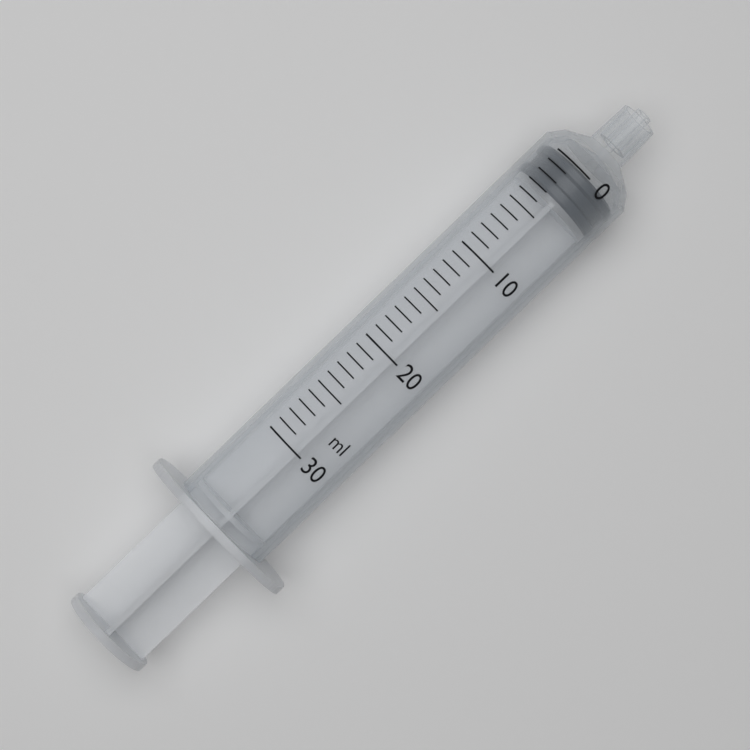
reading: 0 ml
